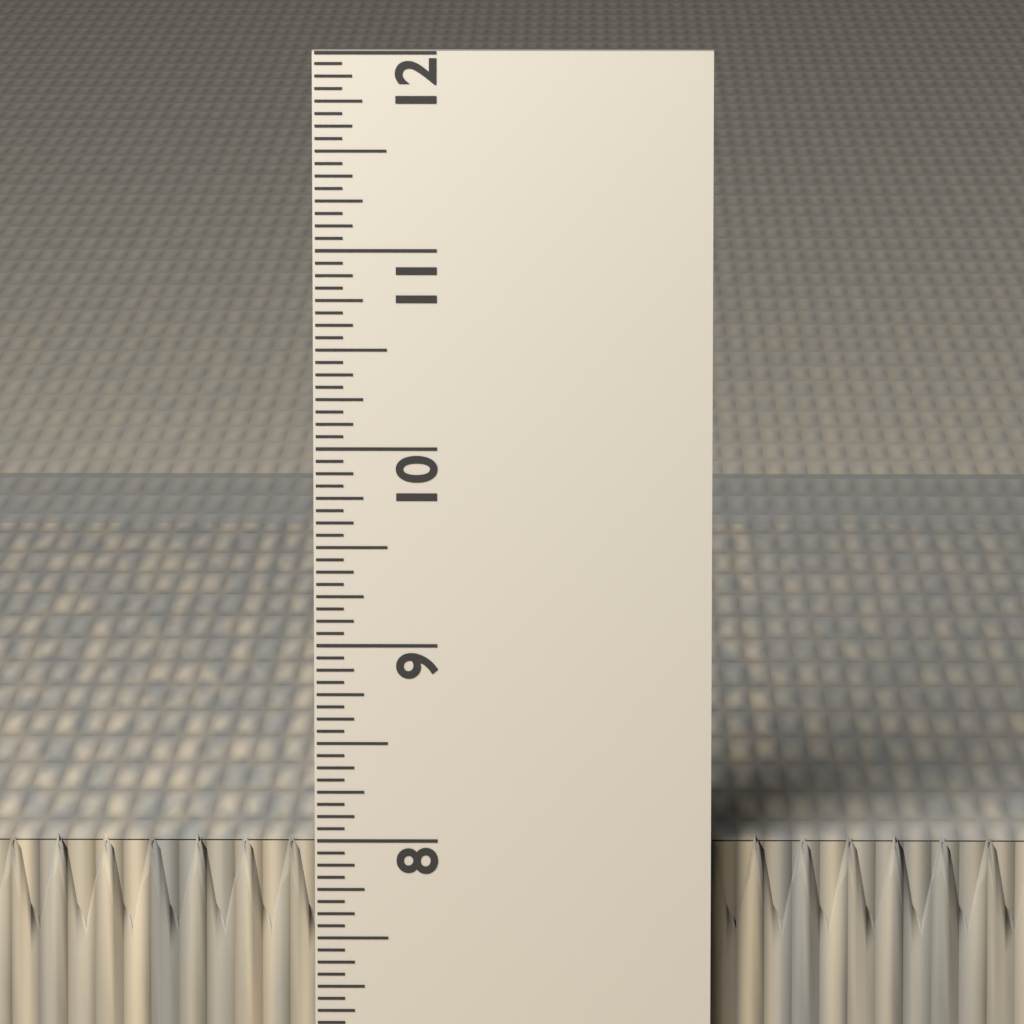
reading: 8.0000 in
